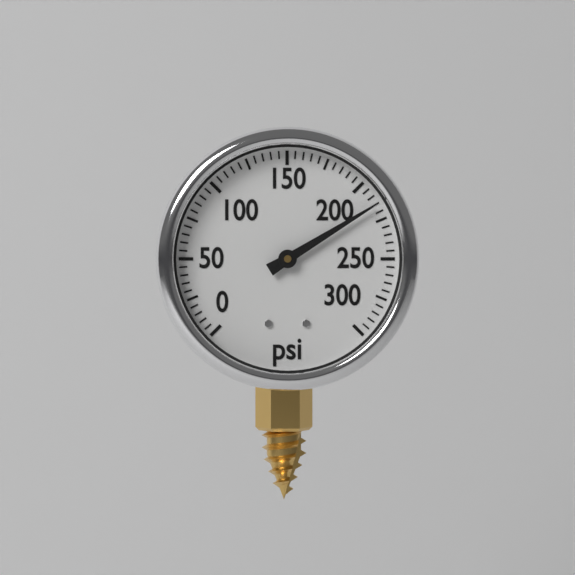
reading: 215 psi
